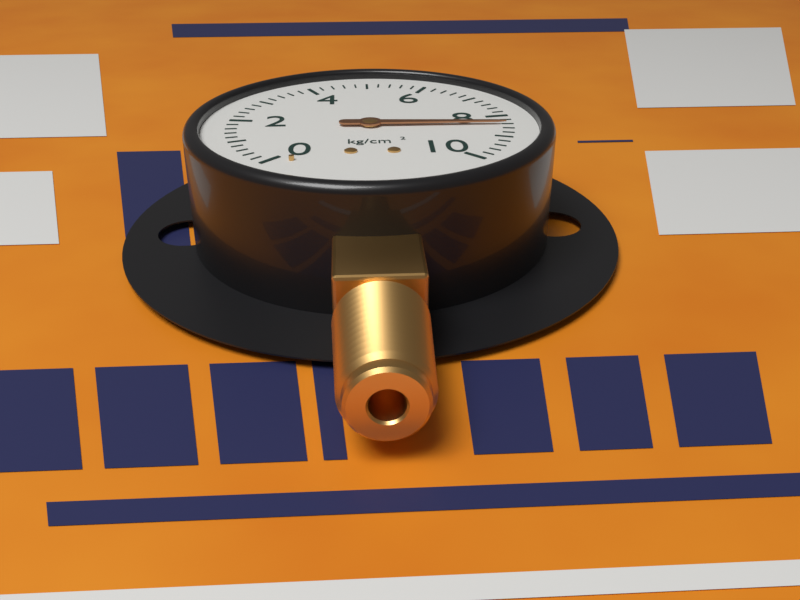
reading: 8.4 kg/cm²
